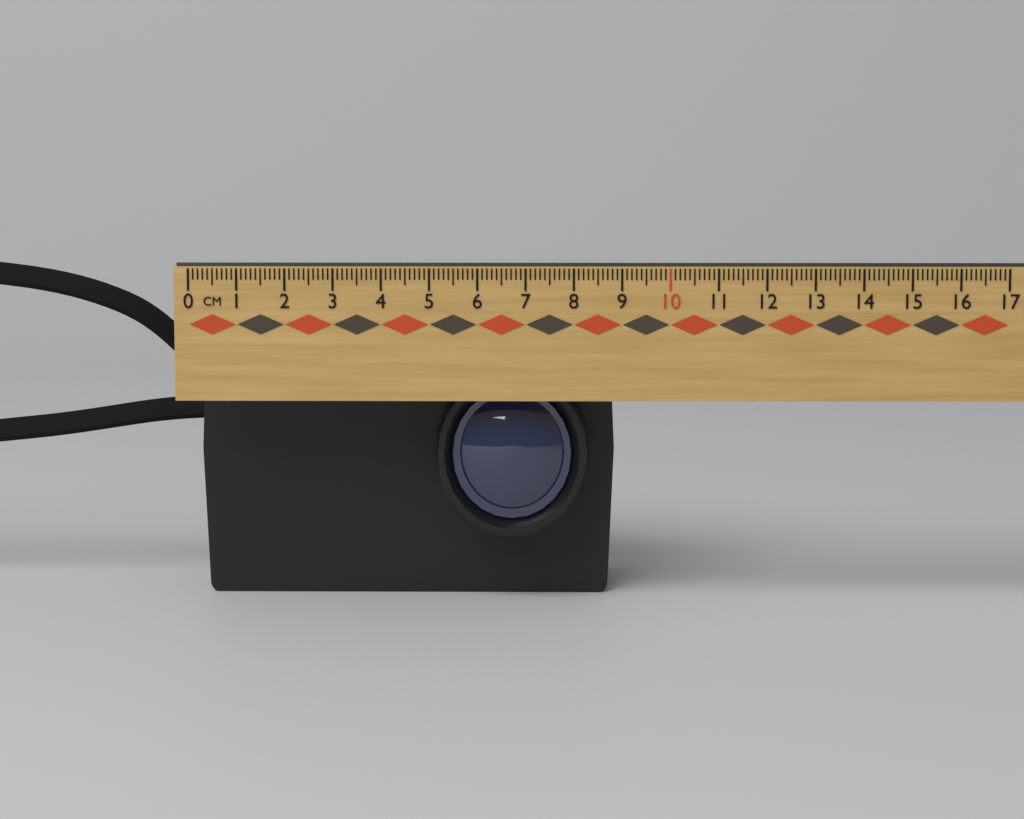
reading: 8.9 cm
